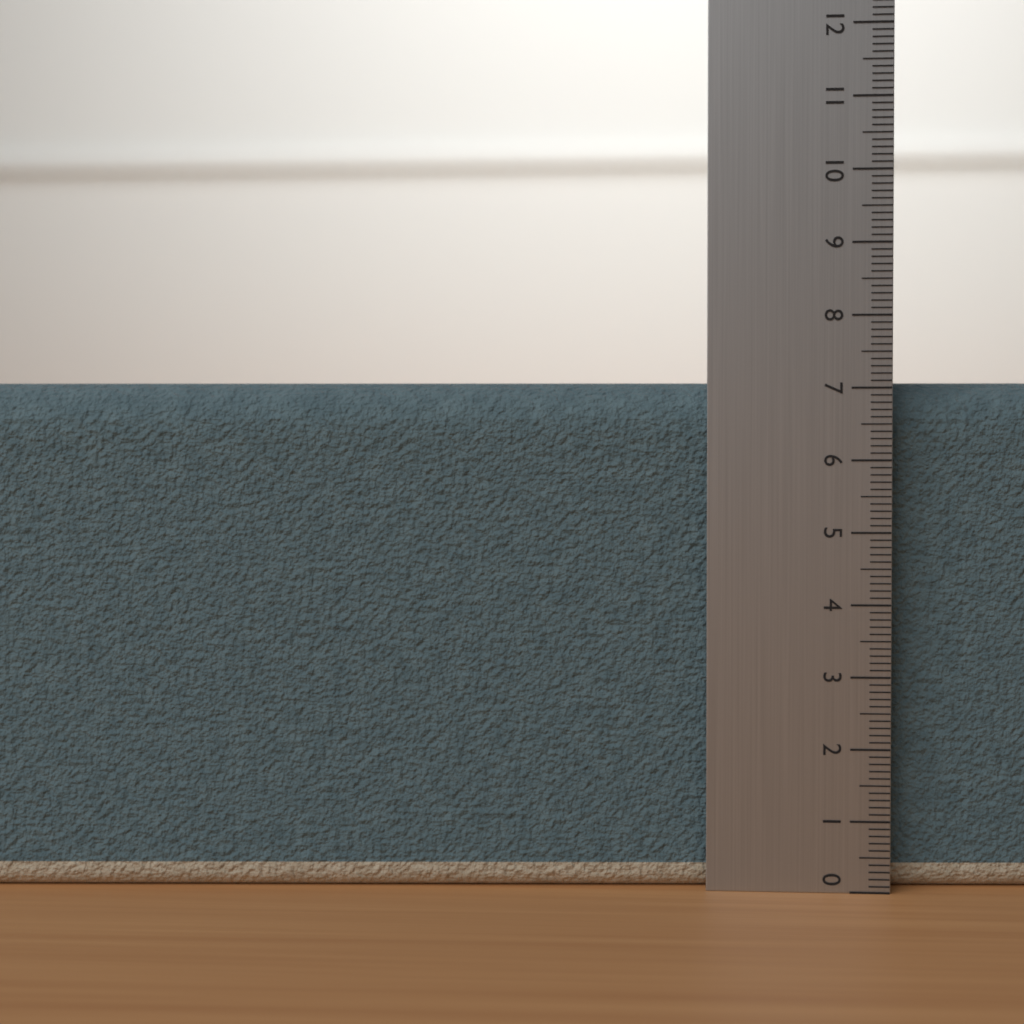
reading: 7.1 (no unit)
